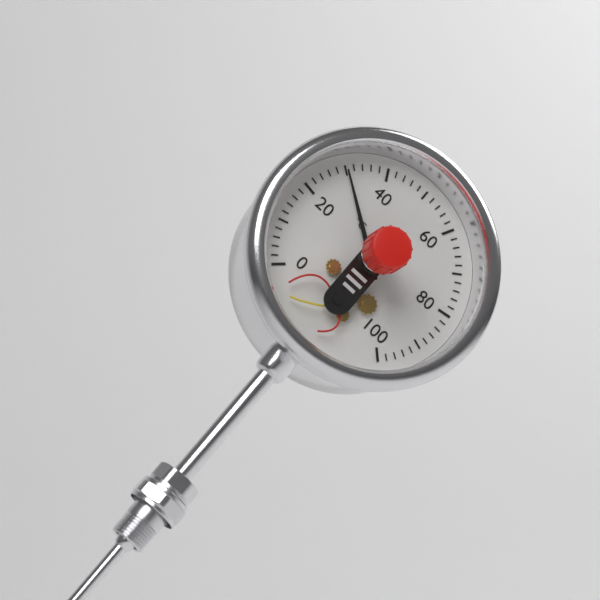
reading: 30 °C
